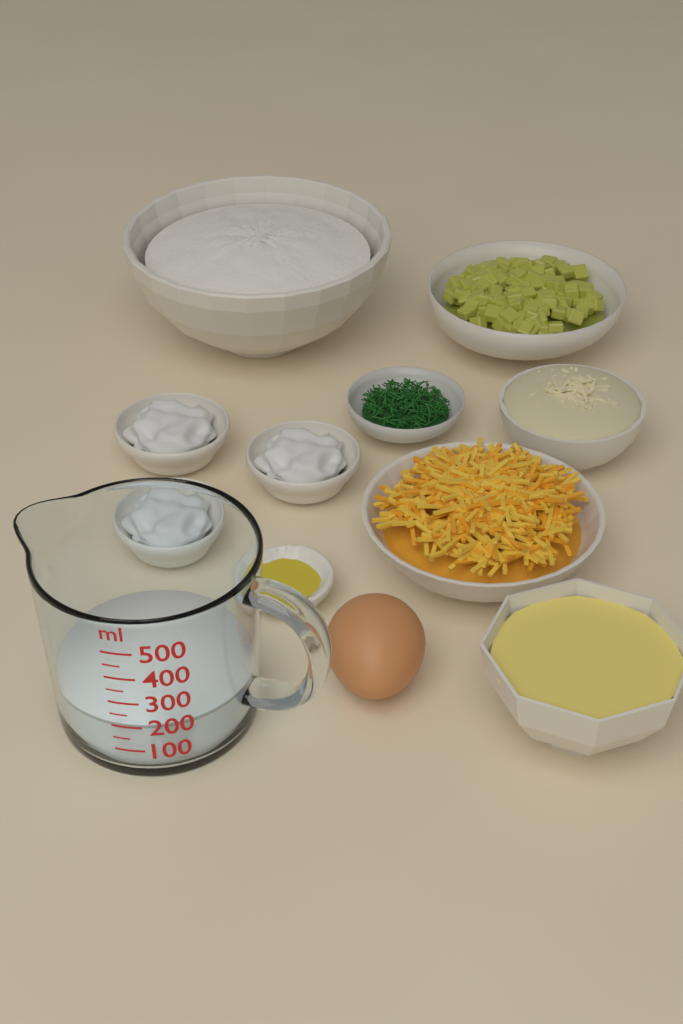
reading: 200 ml
